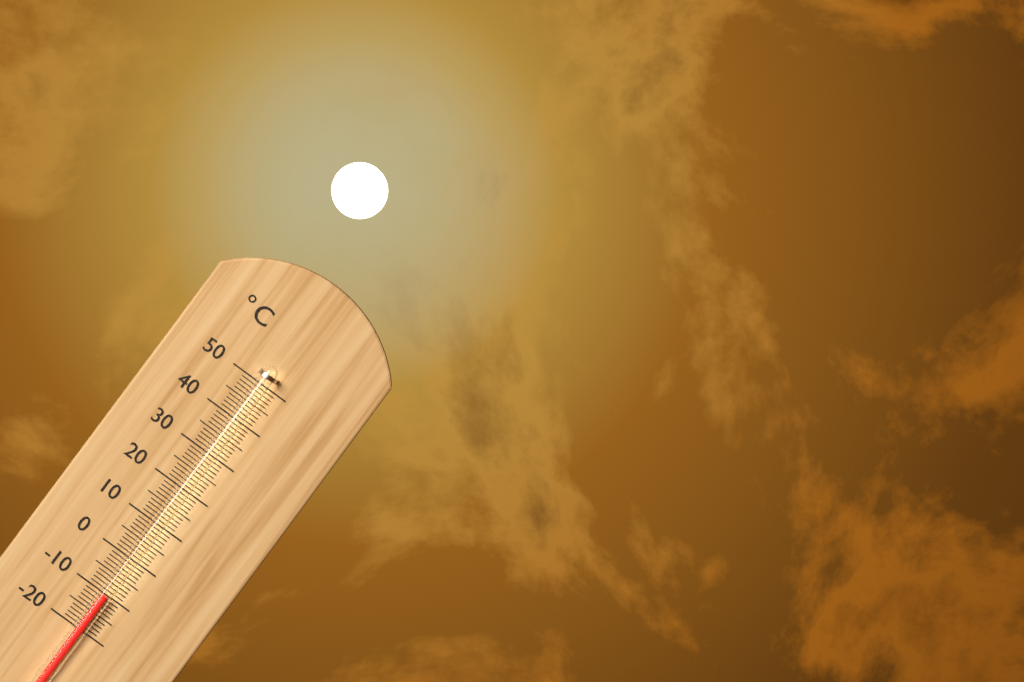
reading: -10 °C
